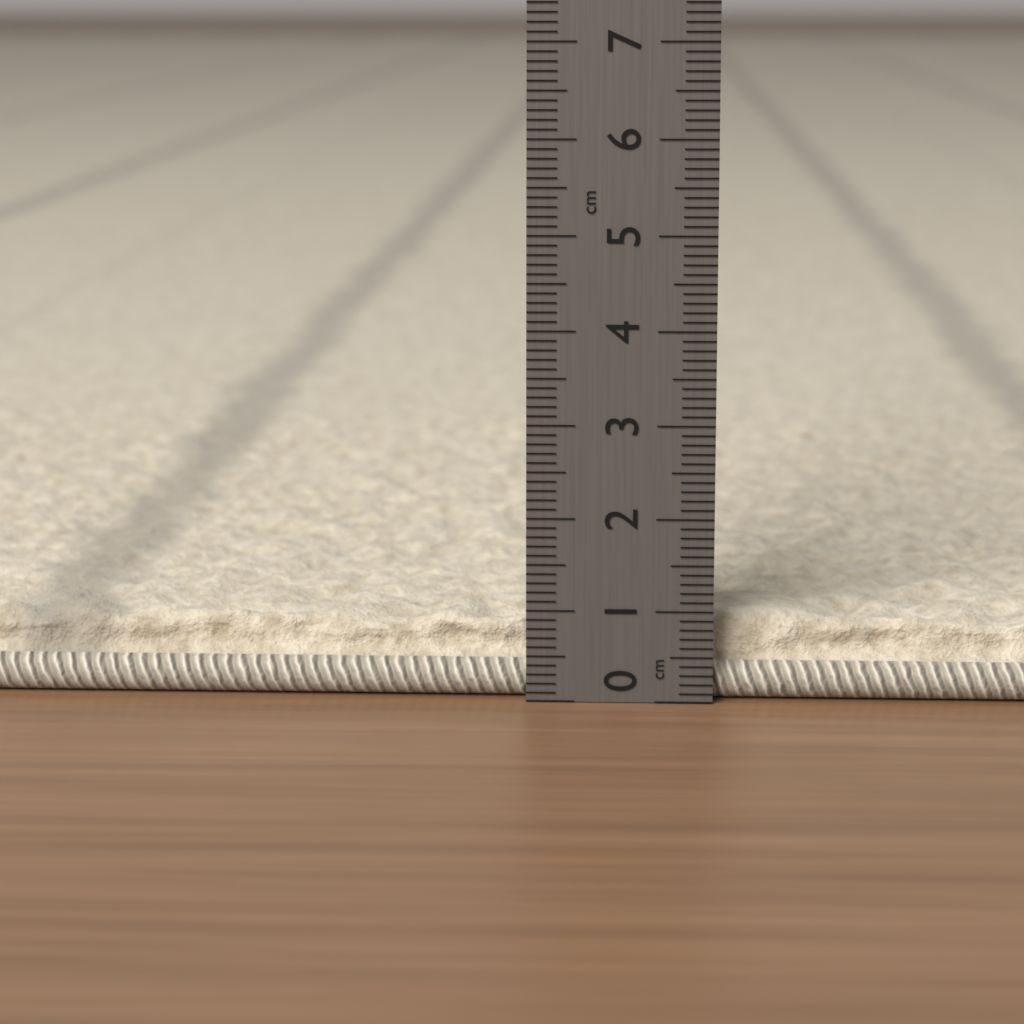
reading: 0.9 cm
